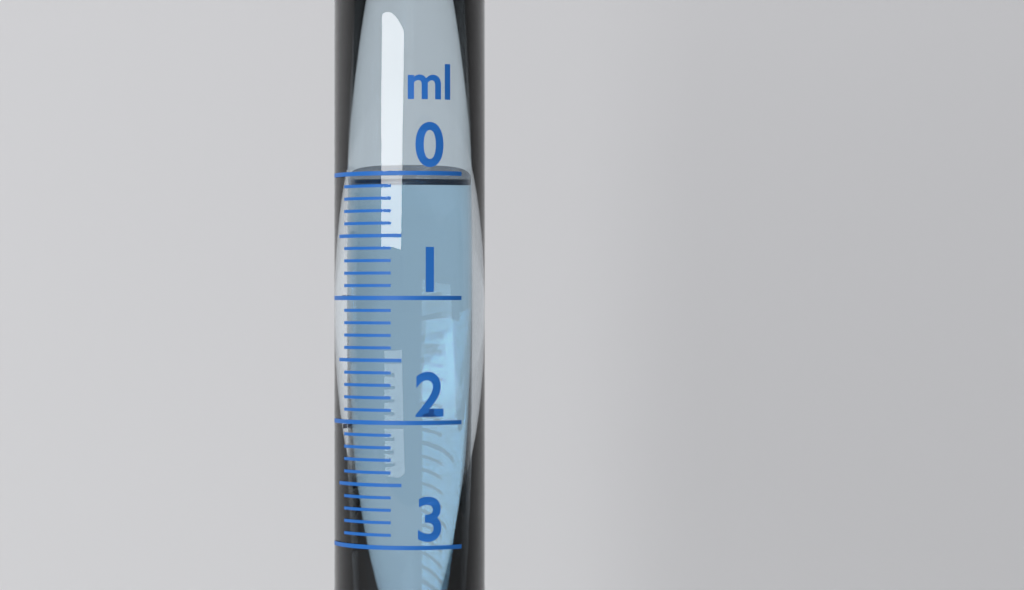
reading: 0.05 ml
